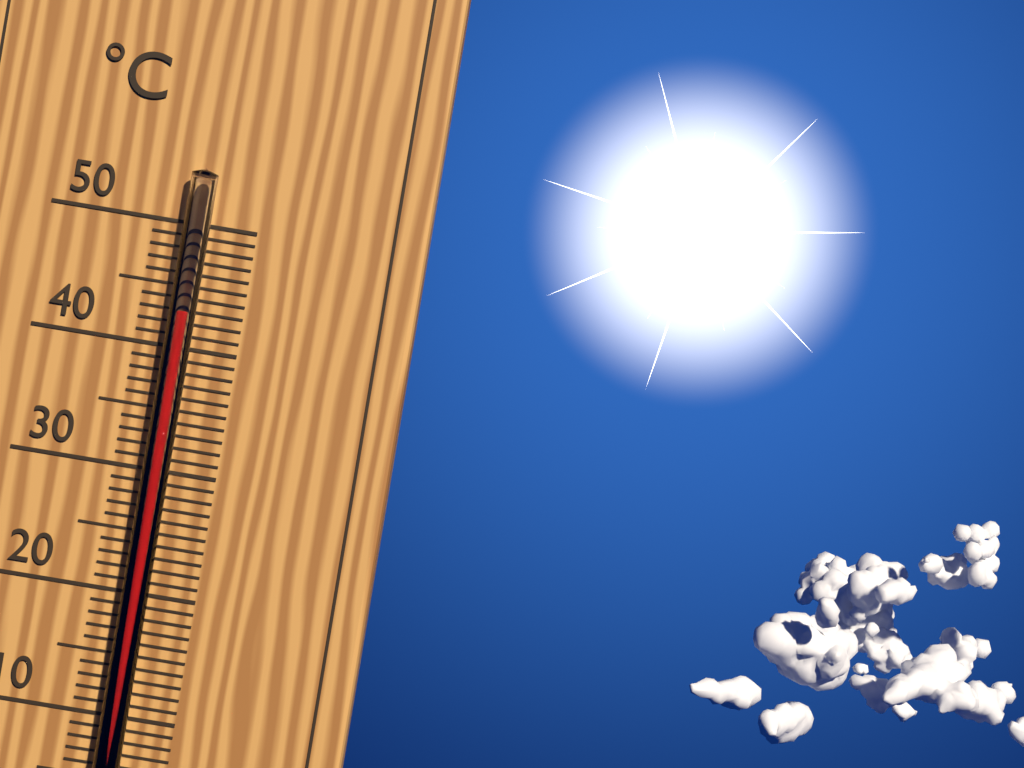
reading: 43 °C
